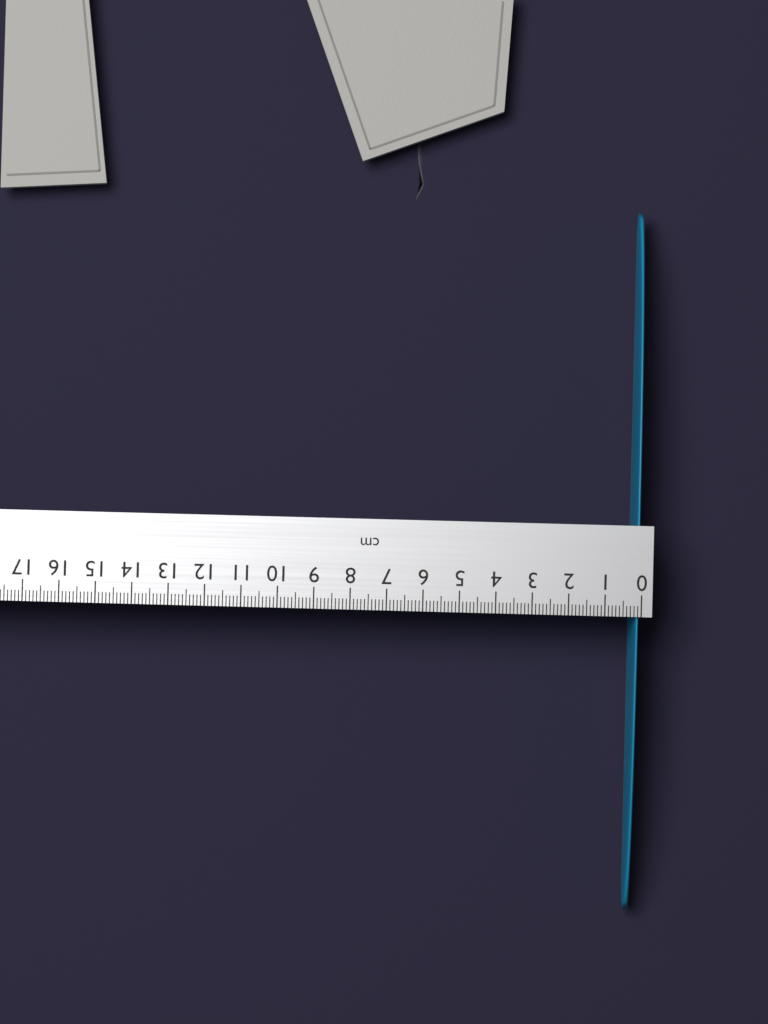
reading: 0.2 cm
